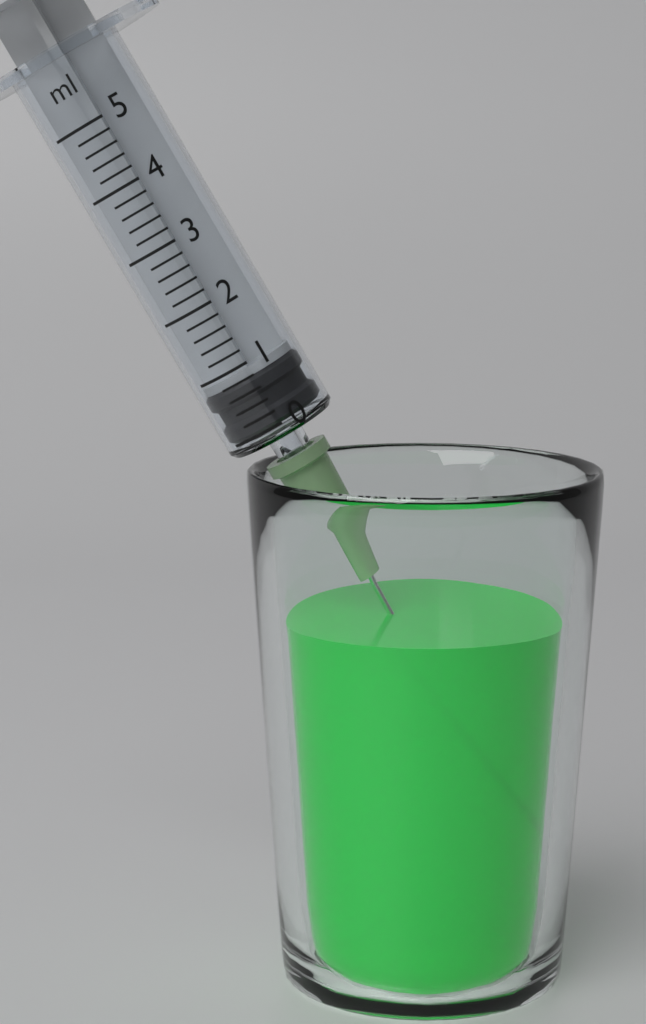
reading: 0.0 ml
